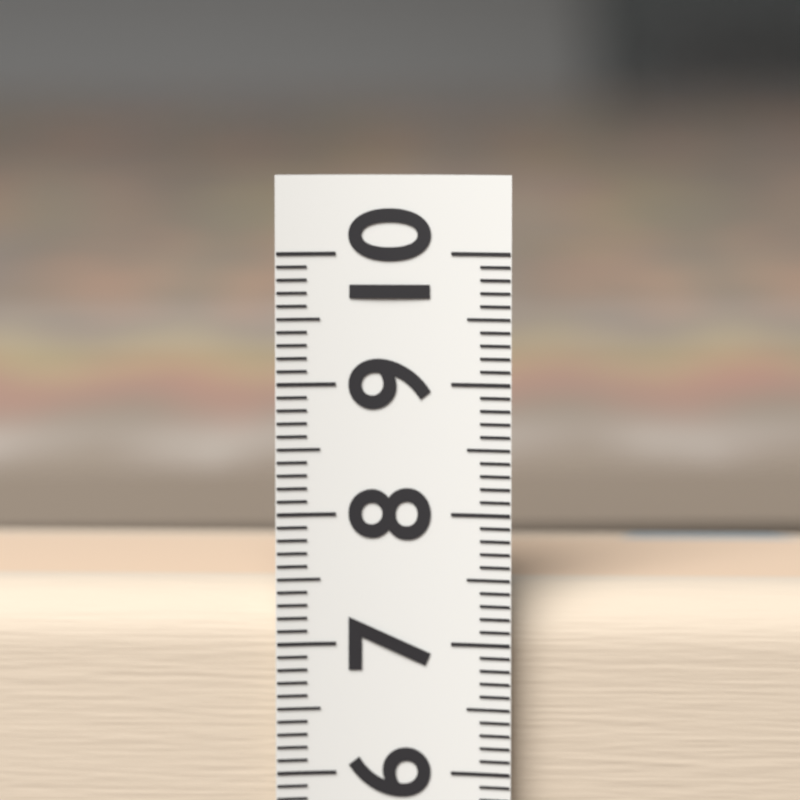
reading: 7.4 (no unit)
